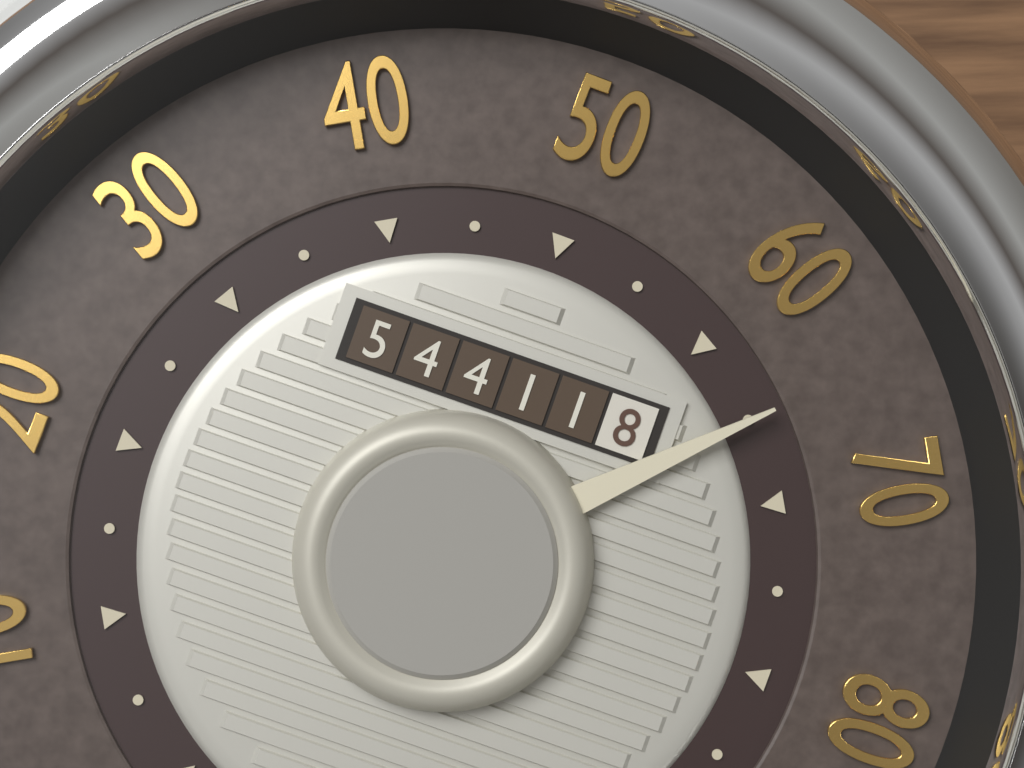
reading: 65 mph
